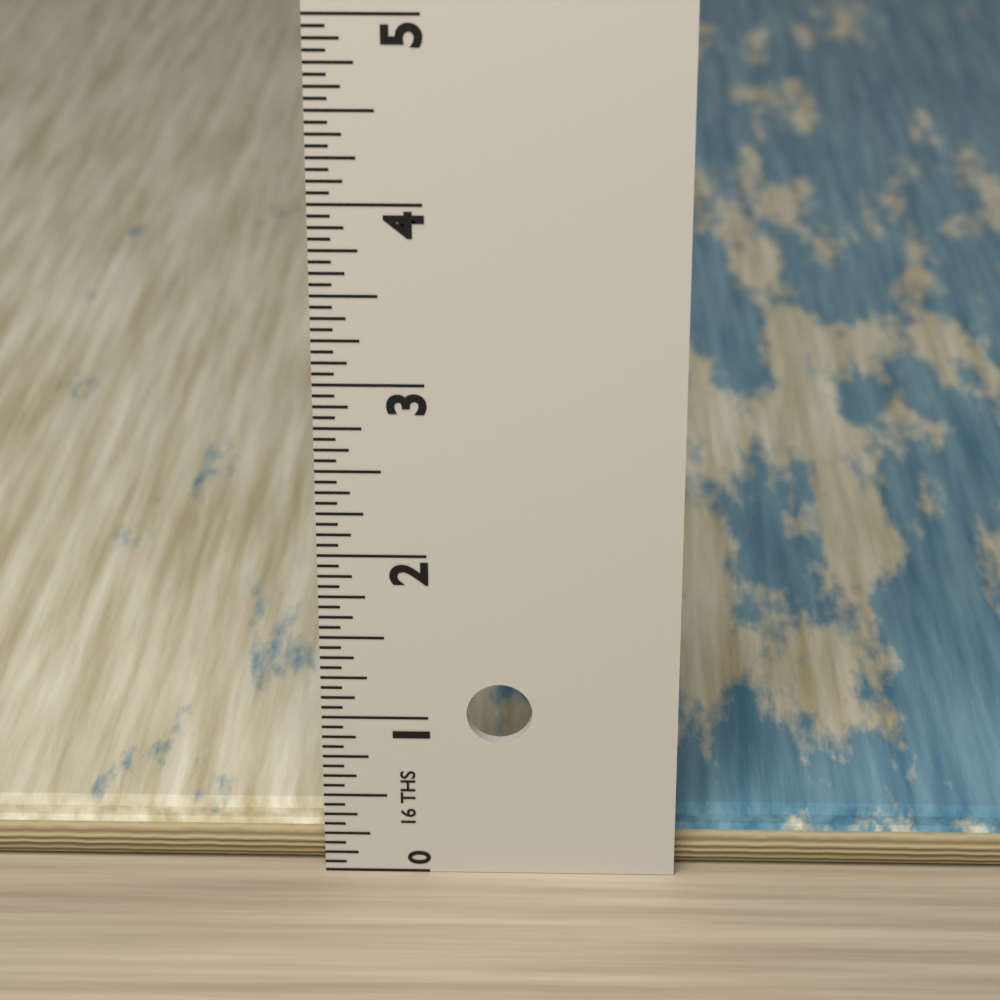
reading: 0.3125 in
